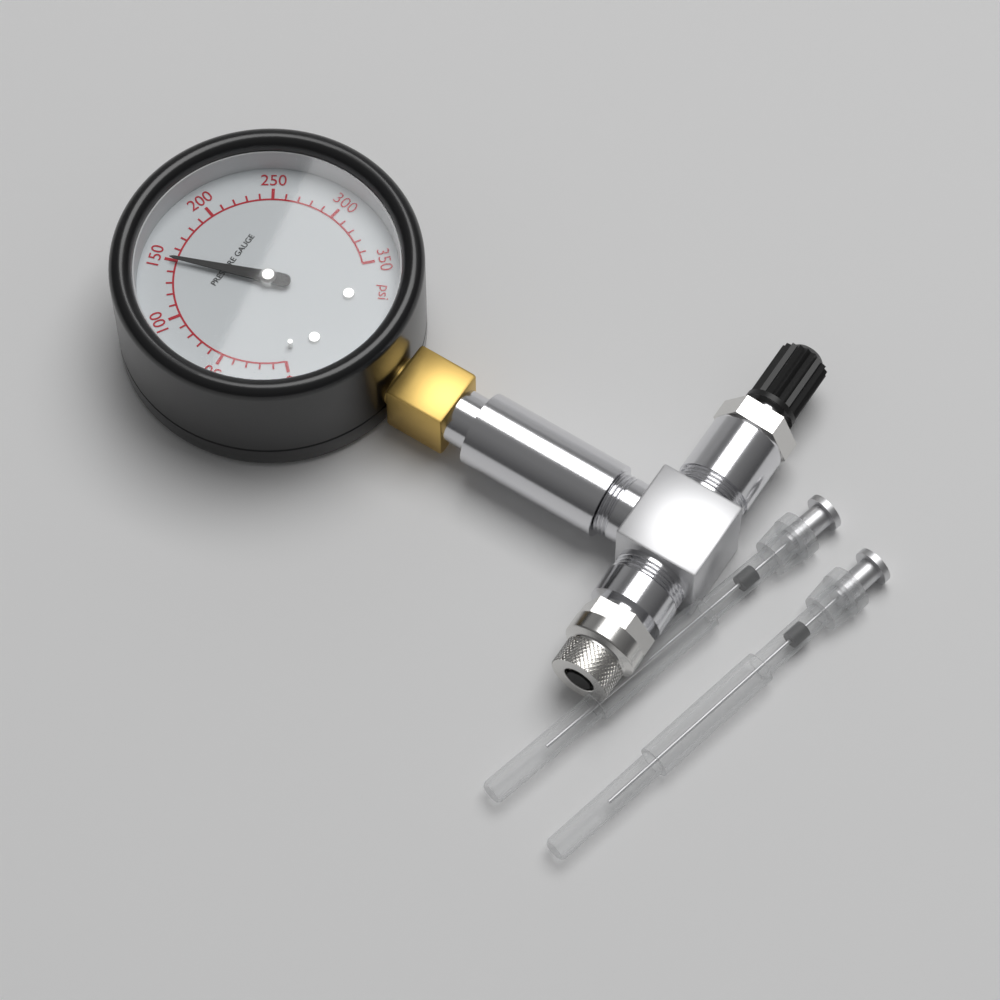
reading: 150 psi
